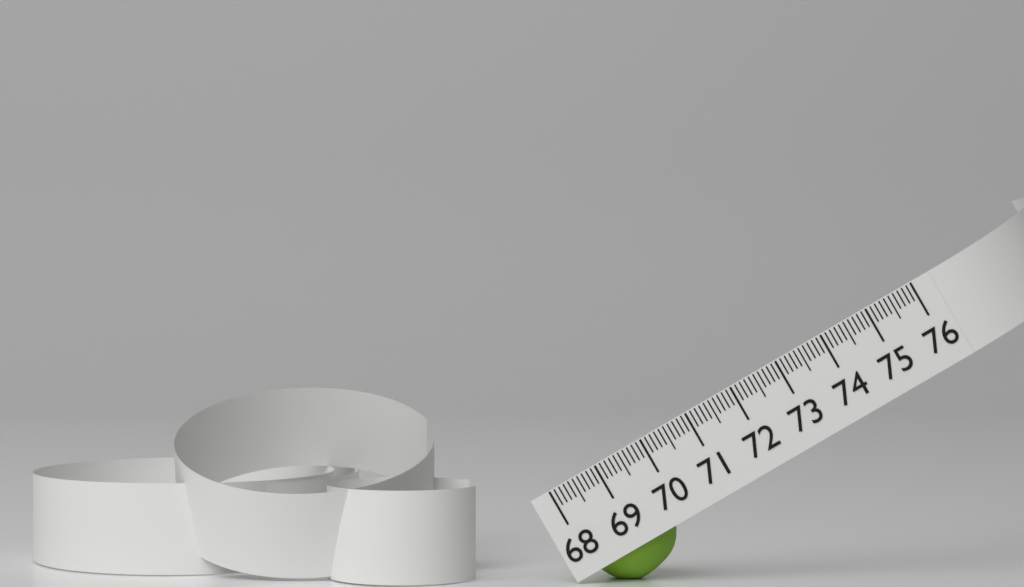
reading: 69.9 (no unit)
